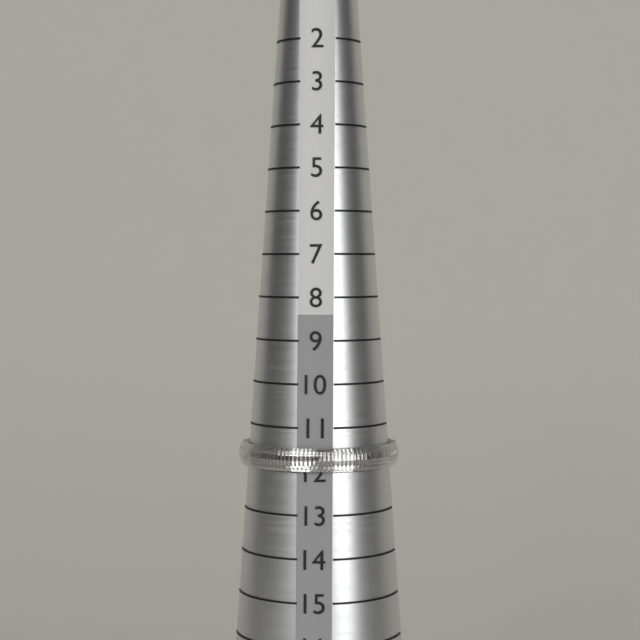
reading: 12 (no unit)
